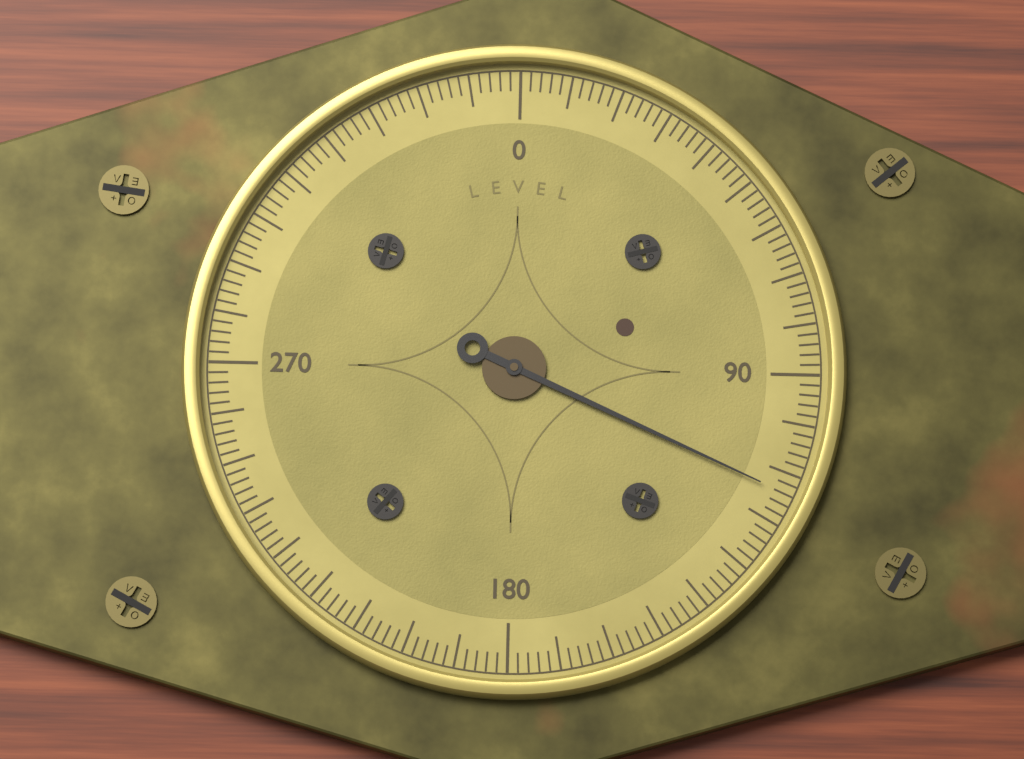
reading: 114 (no unit)
